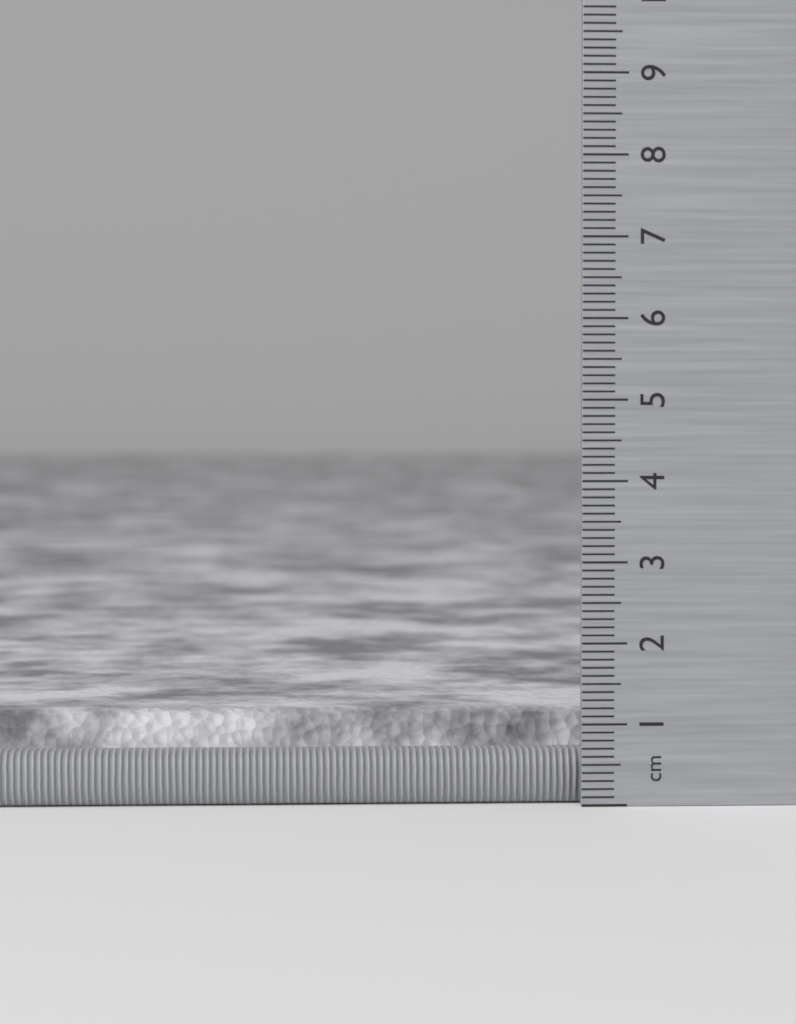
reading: 1.1 cm
